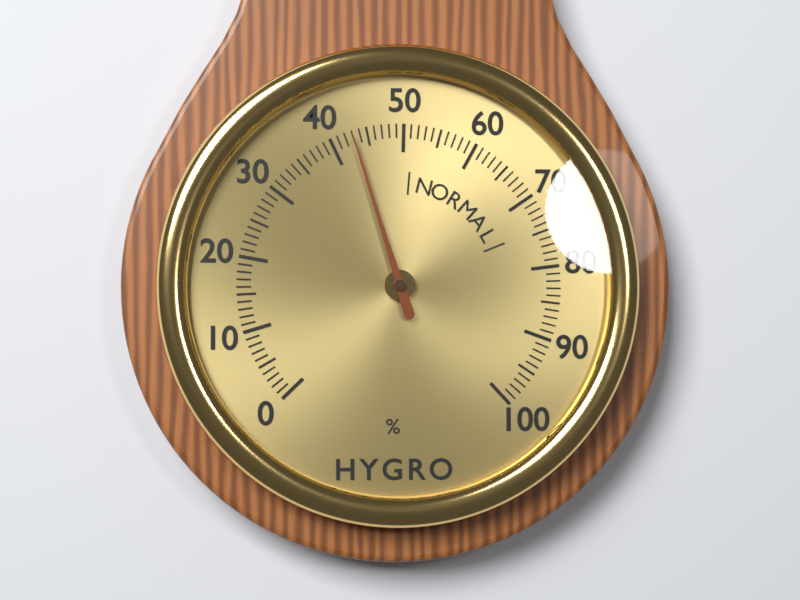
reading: 43 %
